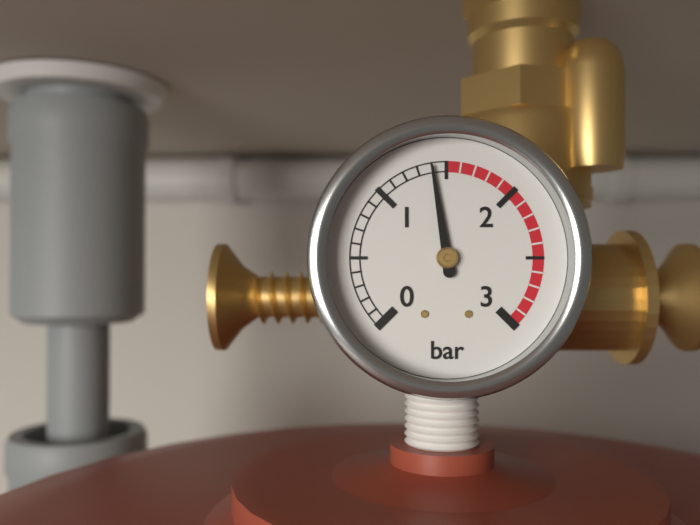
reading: 1.4 bar
